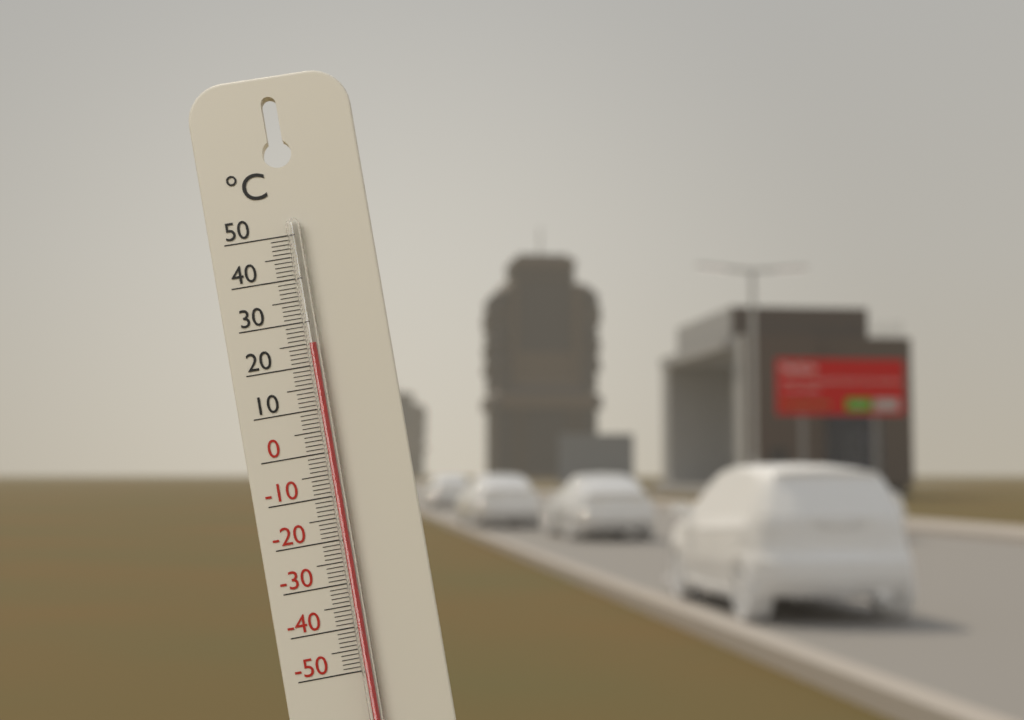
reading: 25 °C
